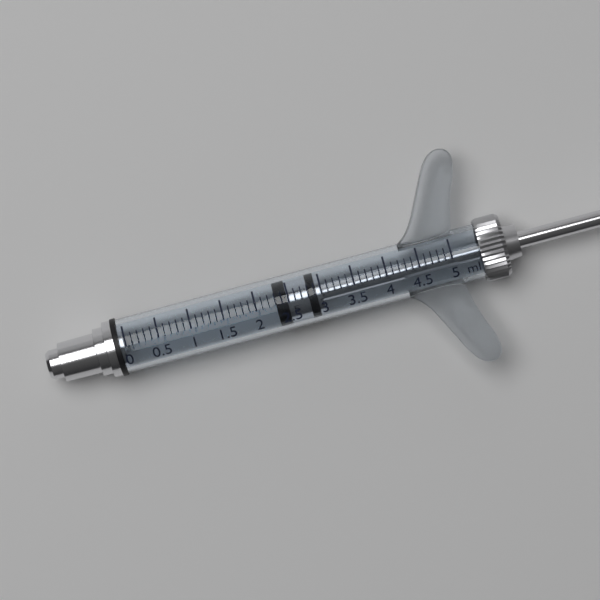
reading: 2.3 ml
